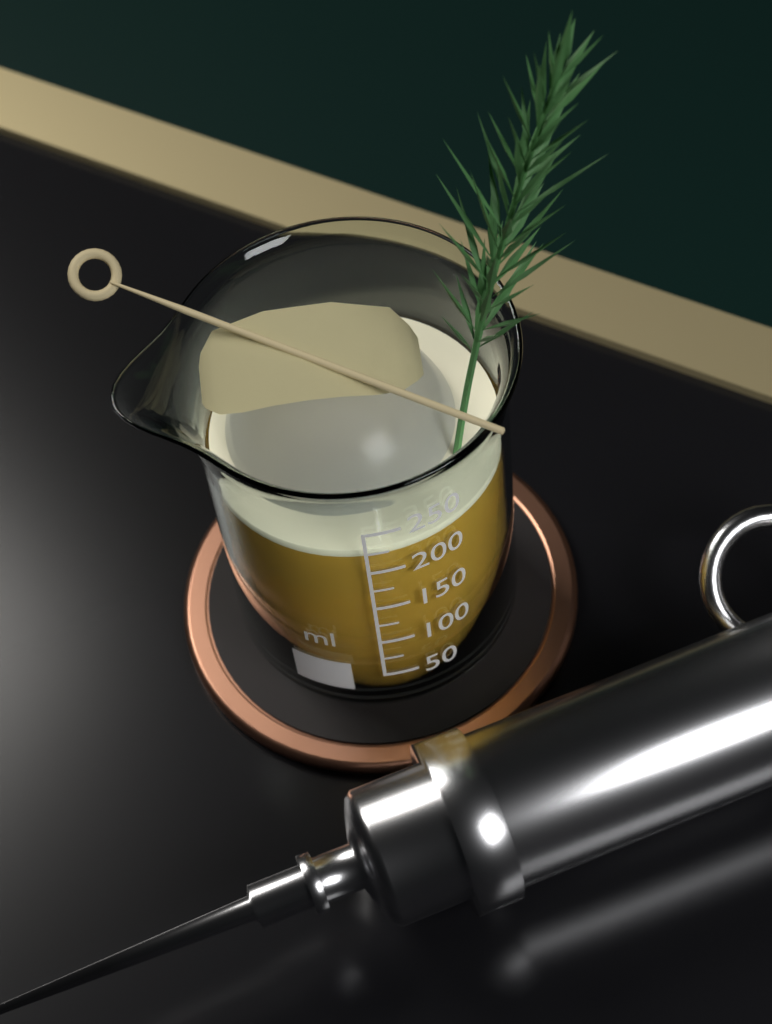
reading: 225 ml
